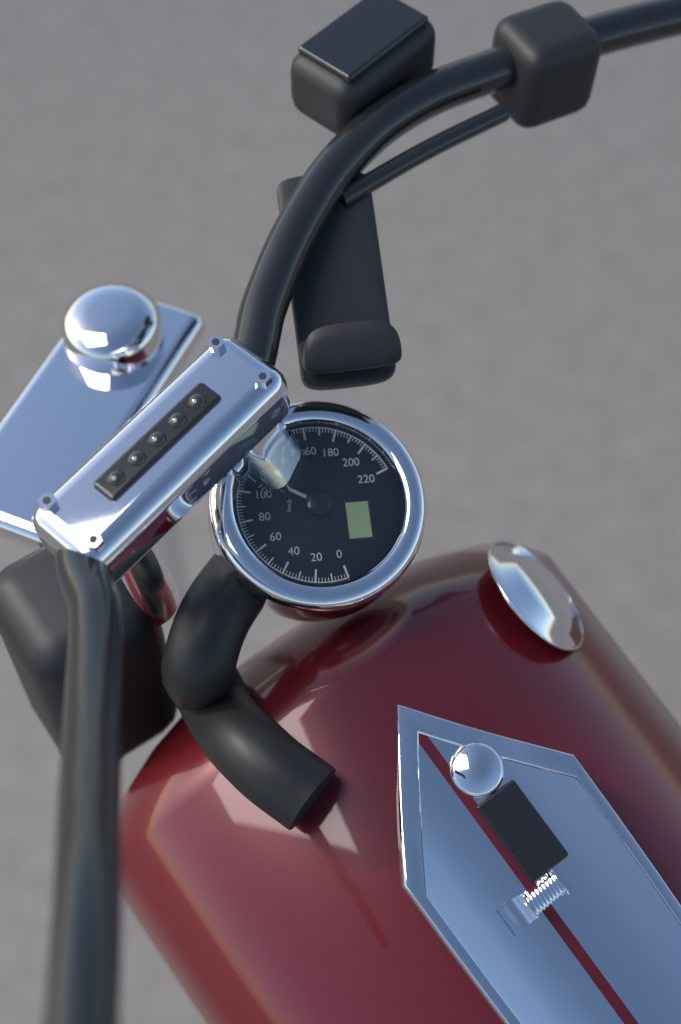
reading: 114 km/h
